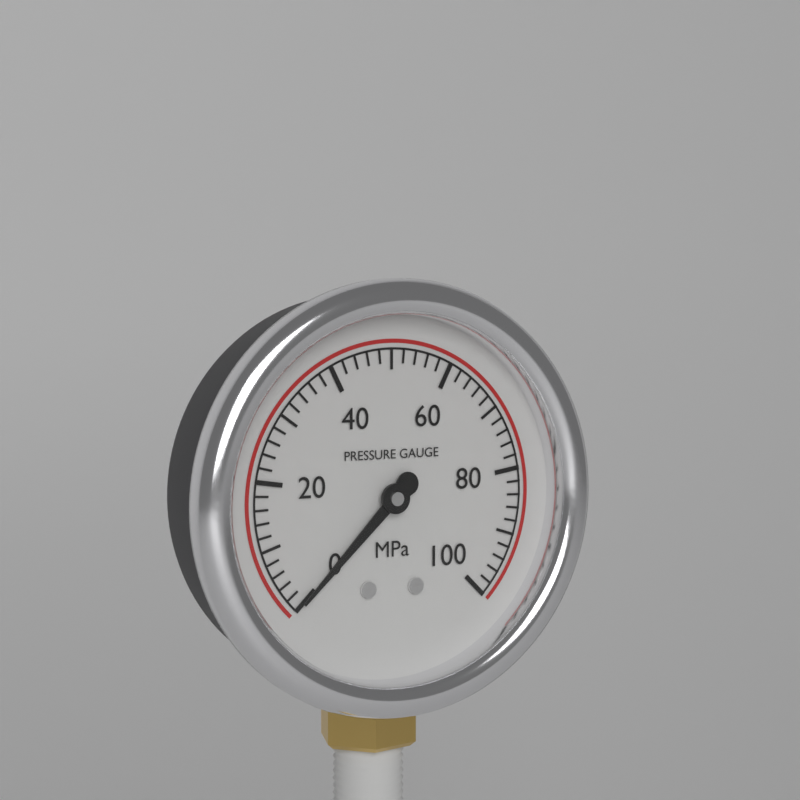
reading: 0 MPa
